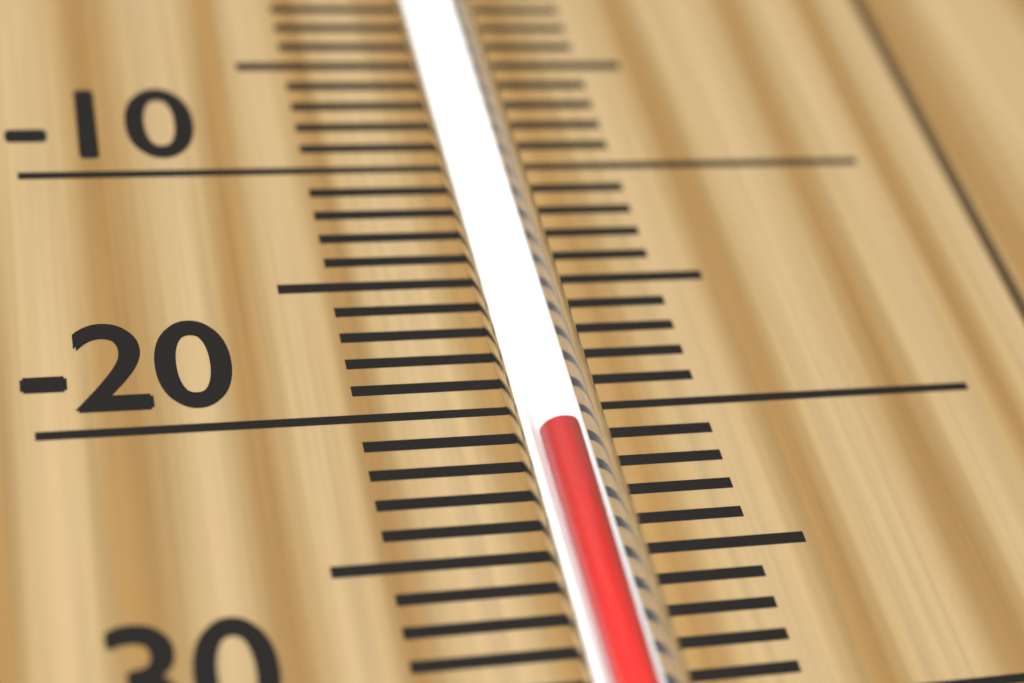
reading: -22 °C
